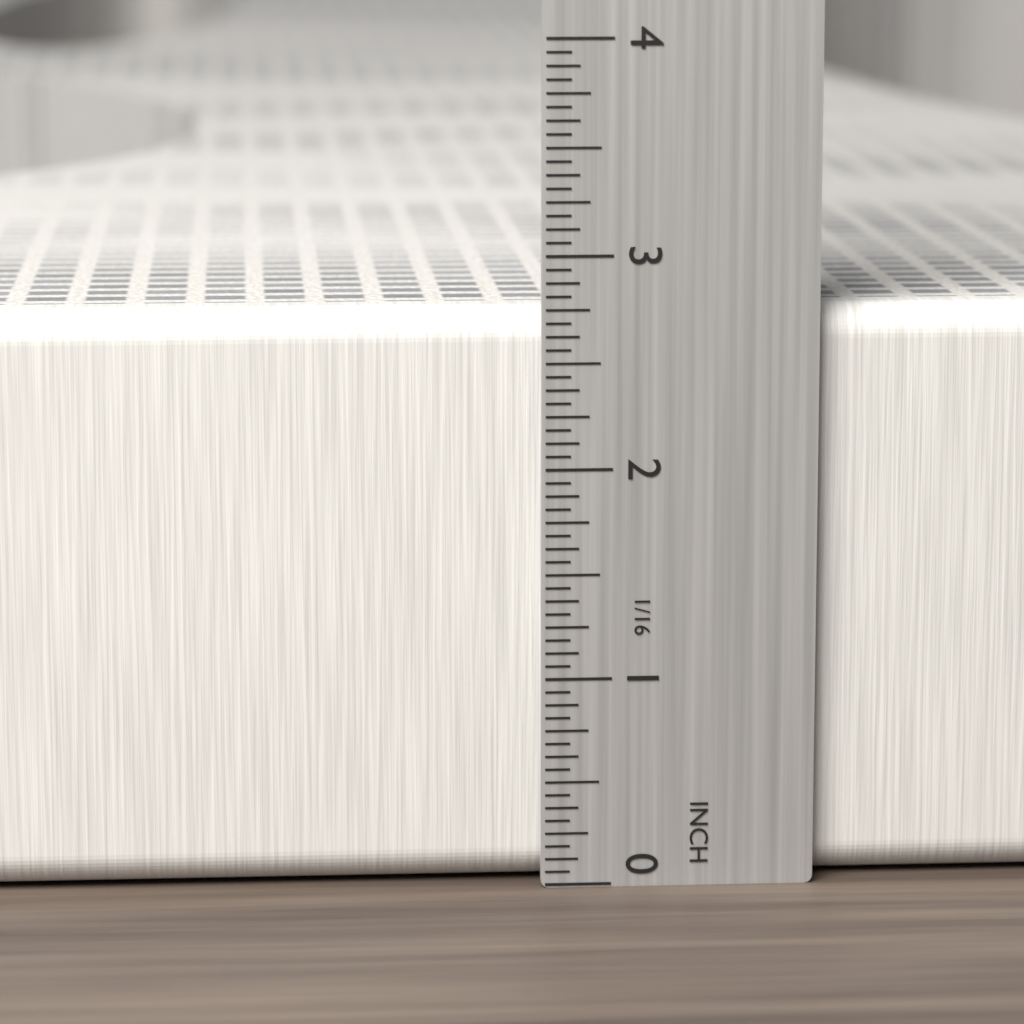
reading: 2.7500 in
